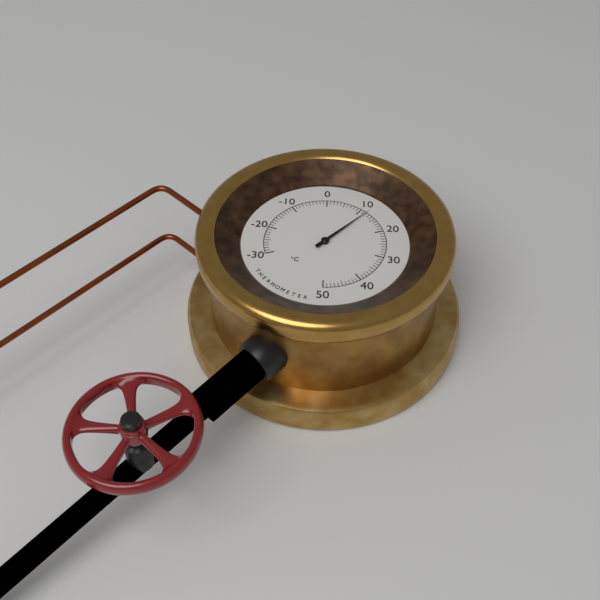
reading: 12 °C
